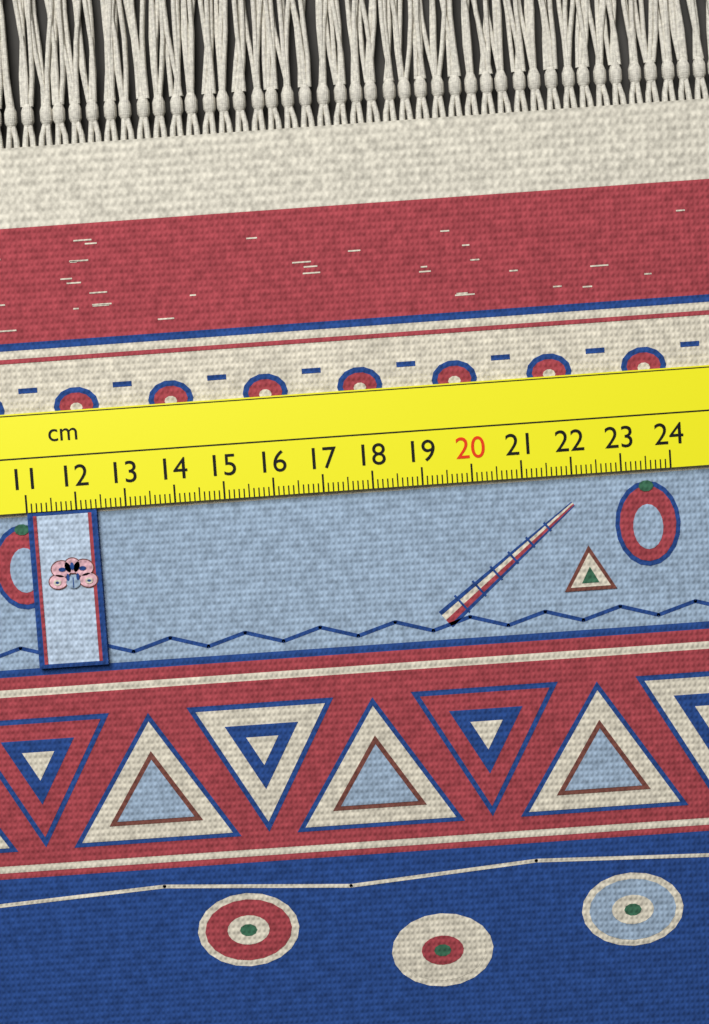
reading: 12.4 cm
